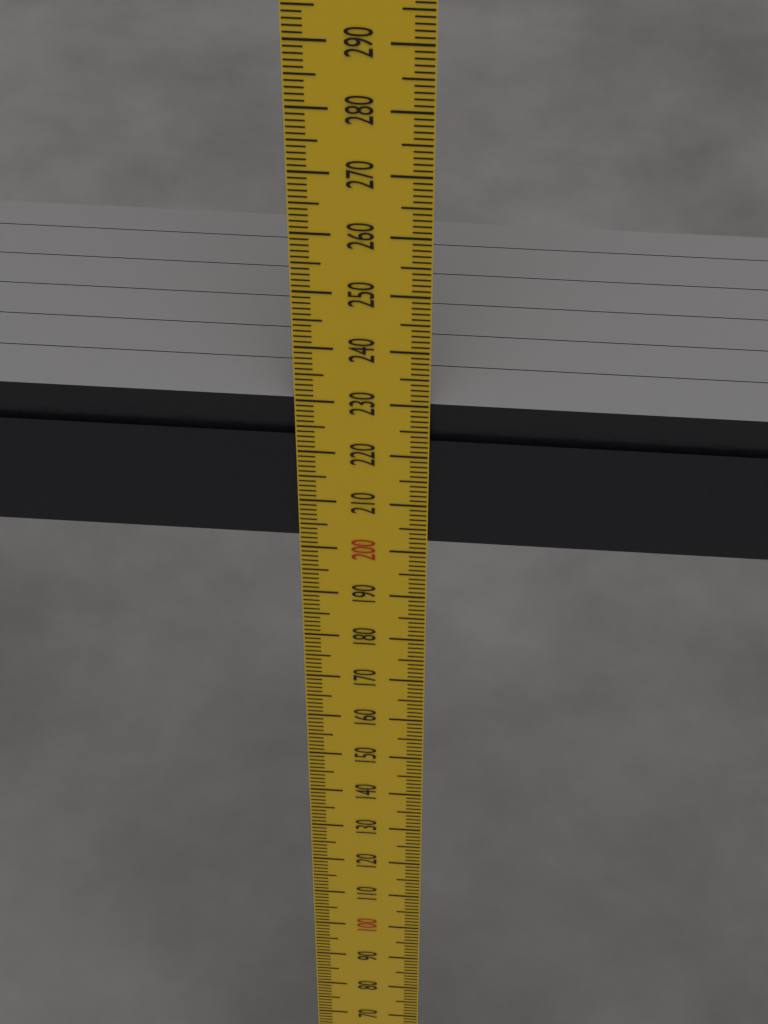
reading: 230 mm
